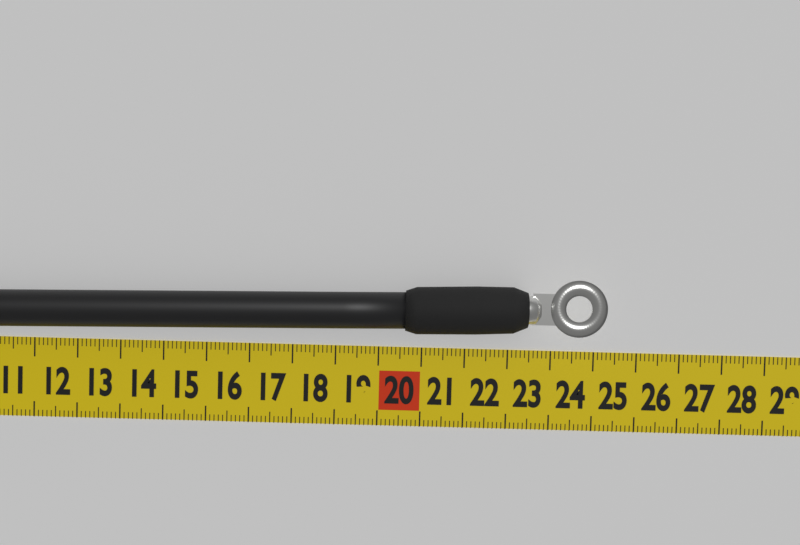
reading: 25.2 cm
